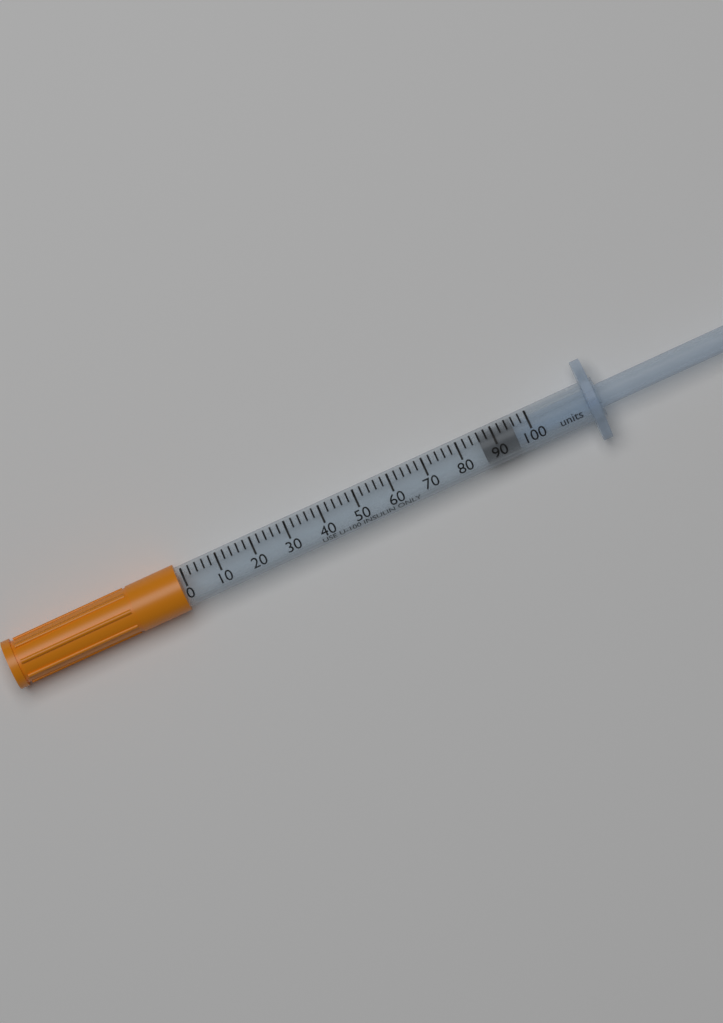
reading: 86 units
